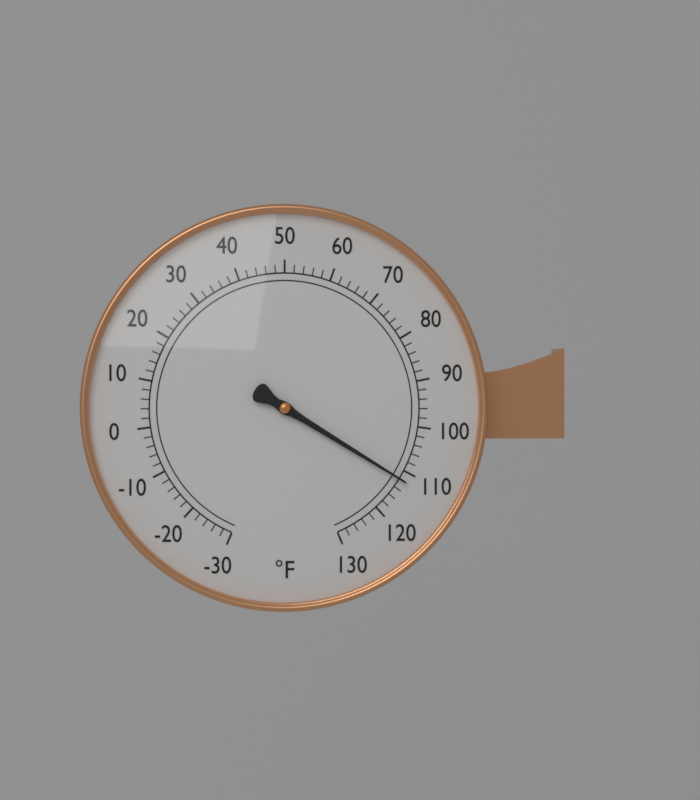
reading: 112 °F
